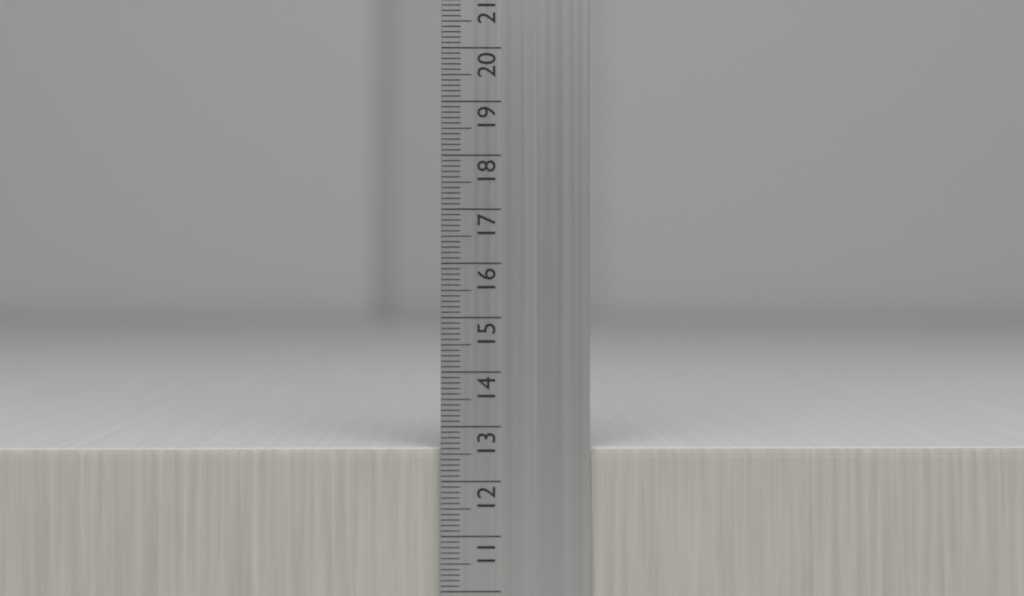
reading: 12.6 cm
